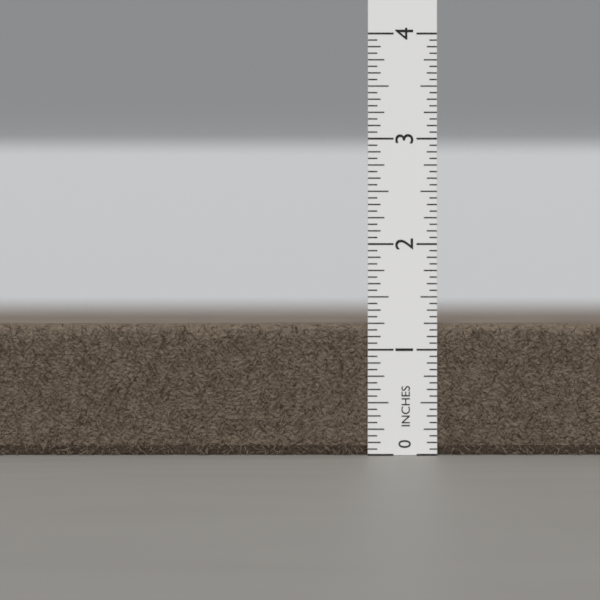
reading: 1.2500 in
